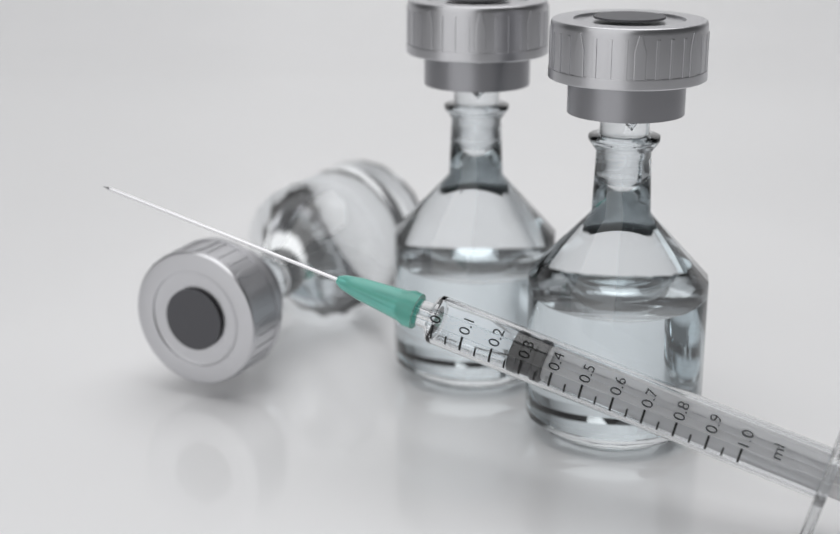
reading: 0.25 ml
